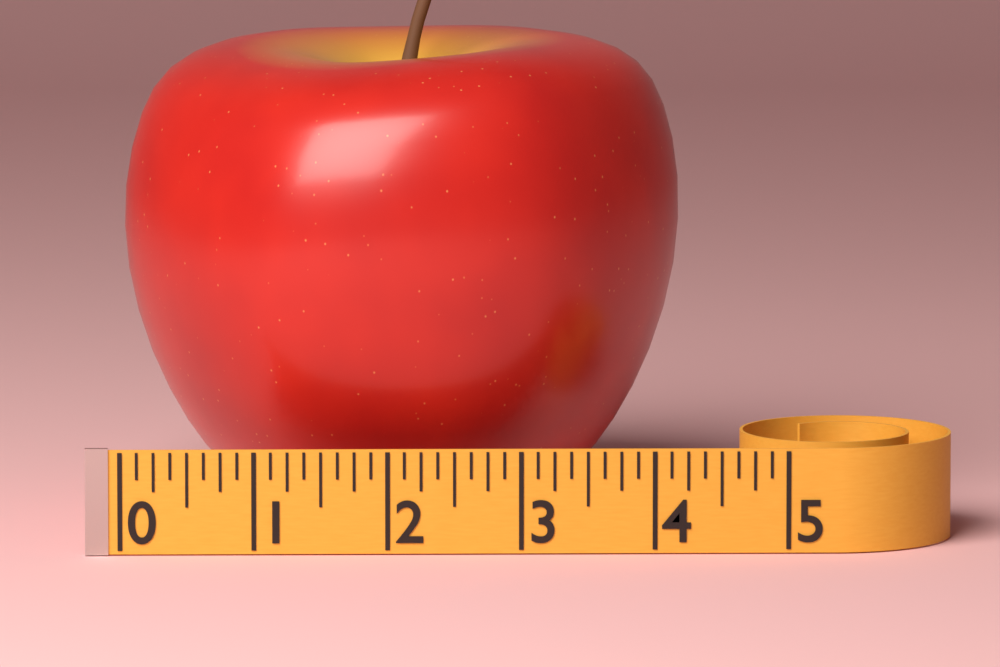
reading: 4.250 (no unit)
